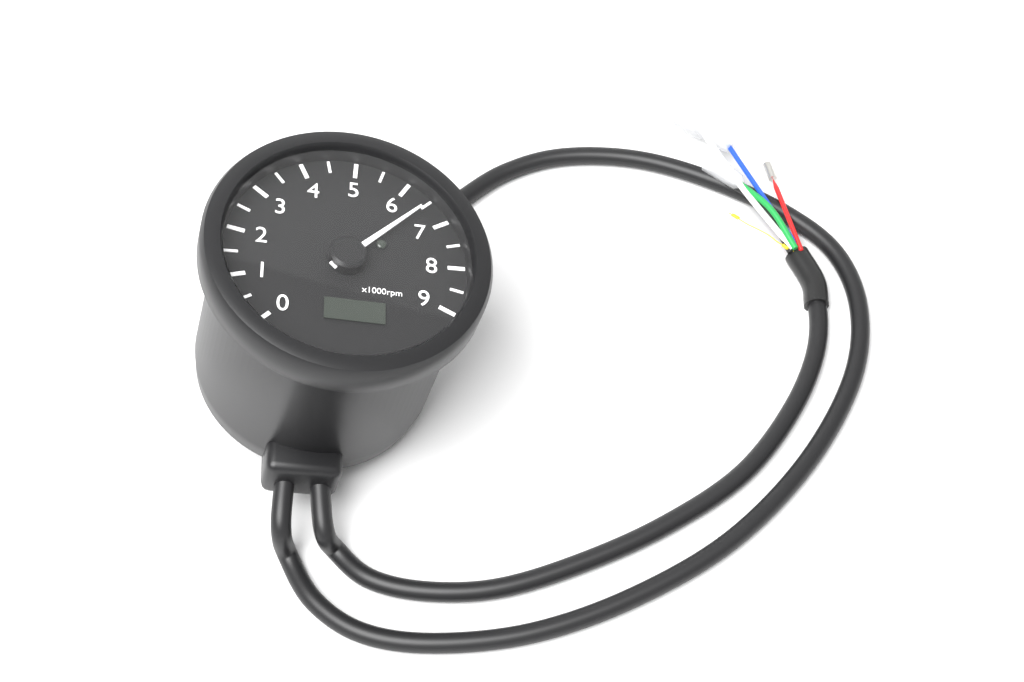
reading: 6500 rpm
